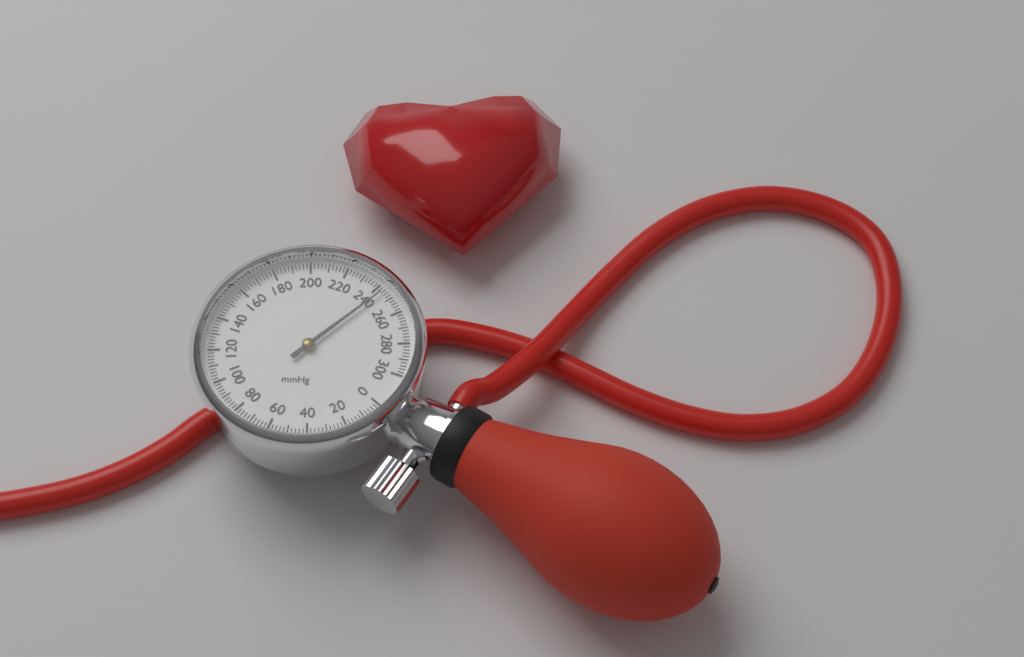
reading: 244 mmHg
